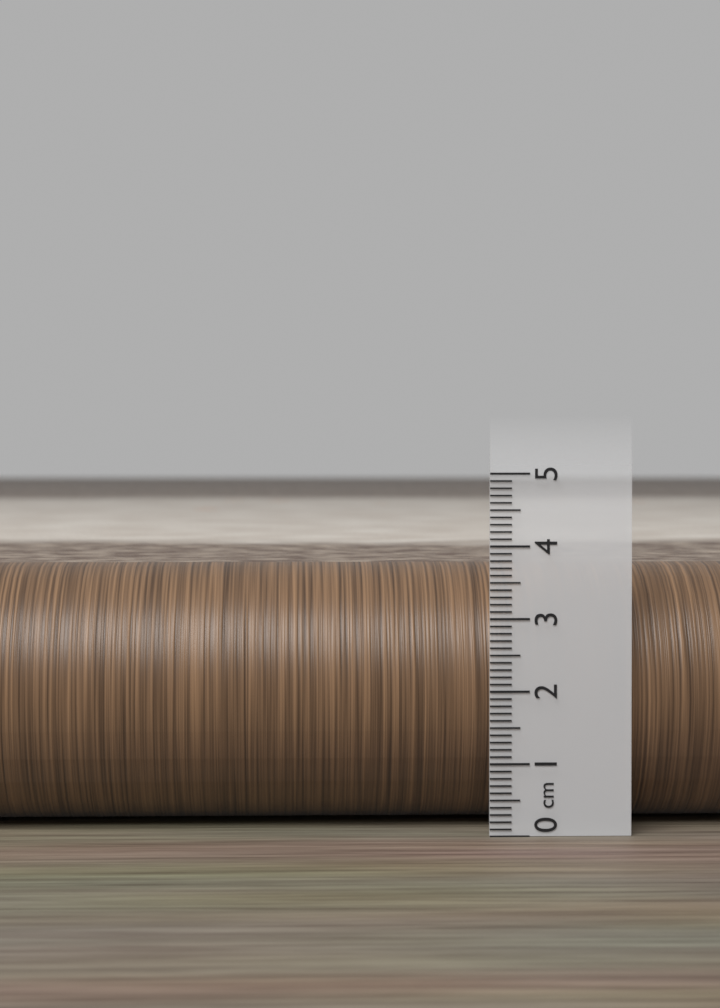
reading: 3.7 cm
